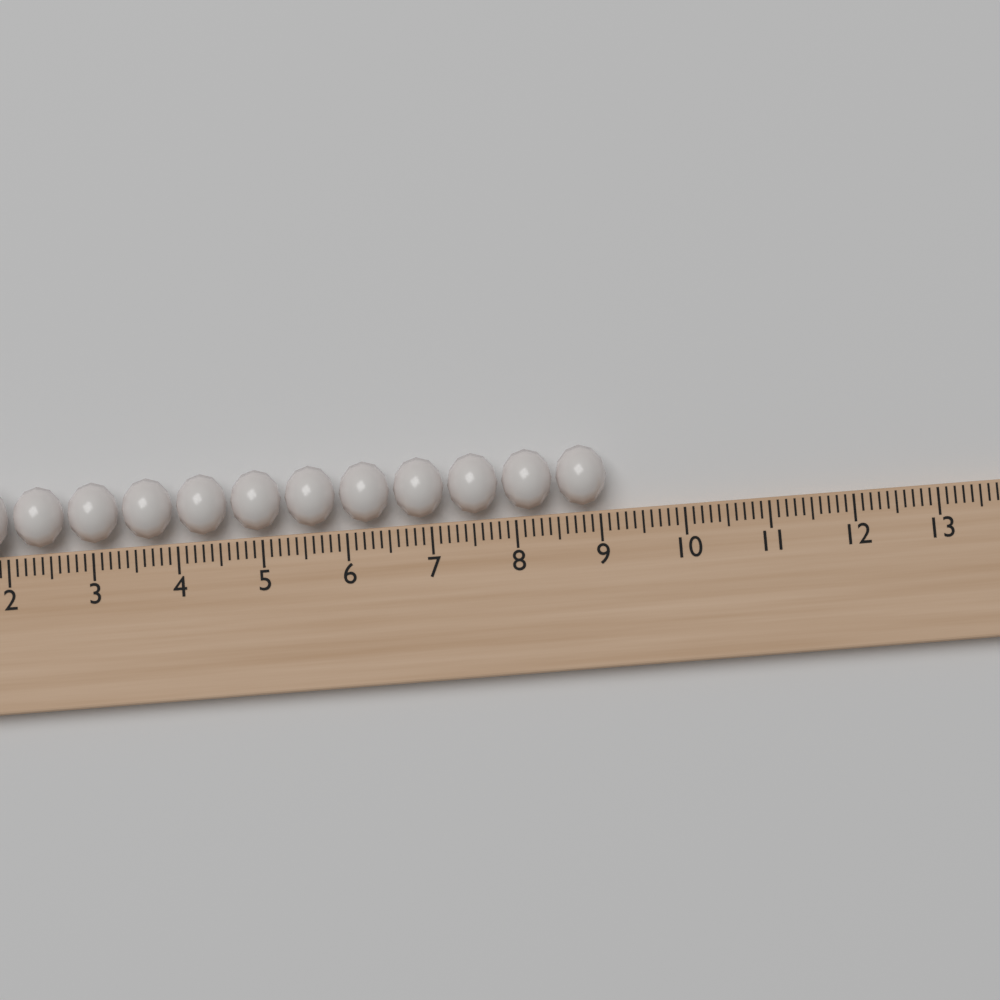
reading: 9.1 (no unit)
